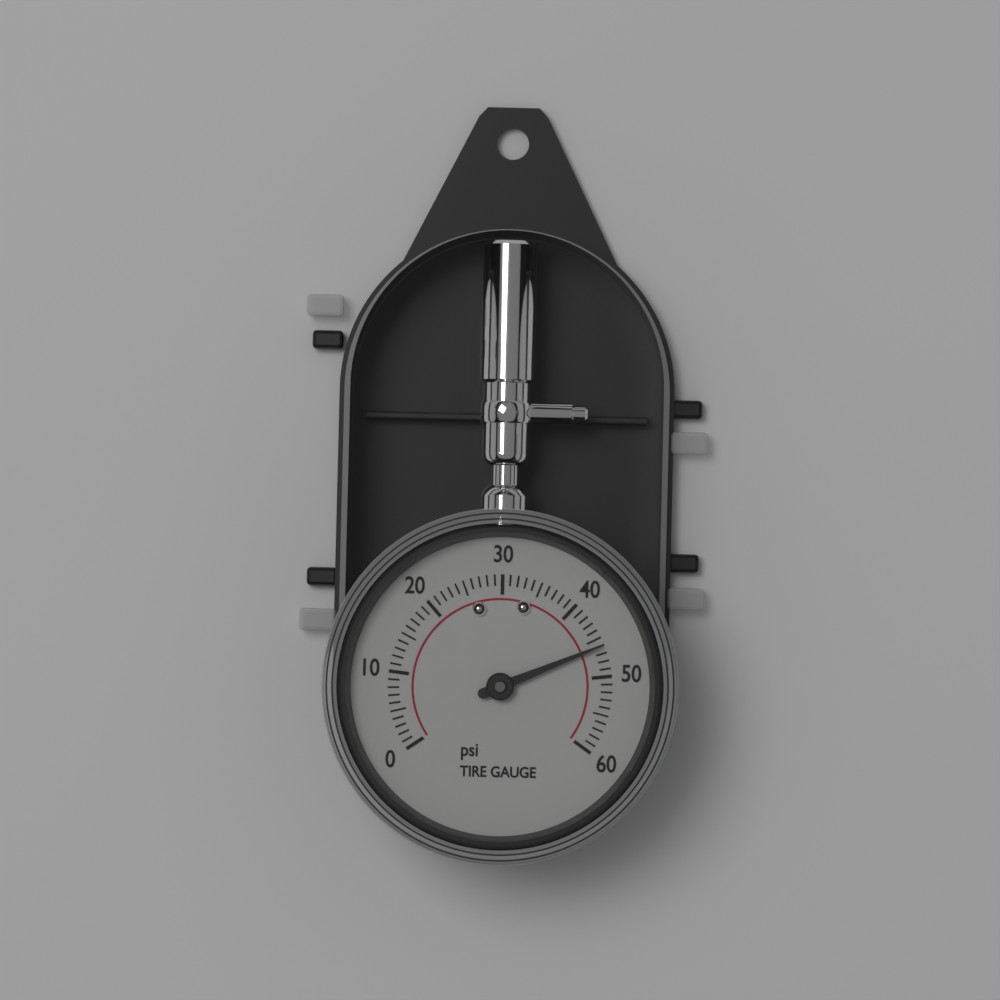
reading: 46 psi
